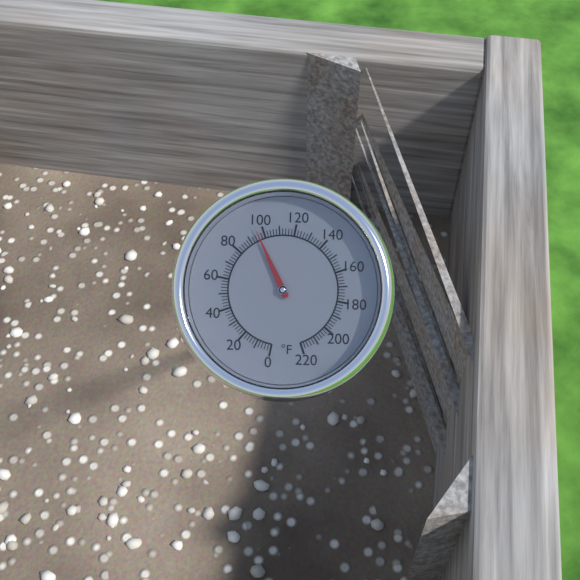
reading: 96 °F
